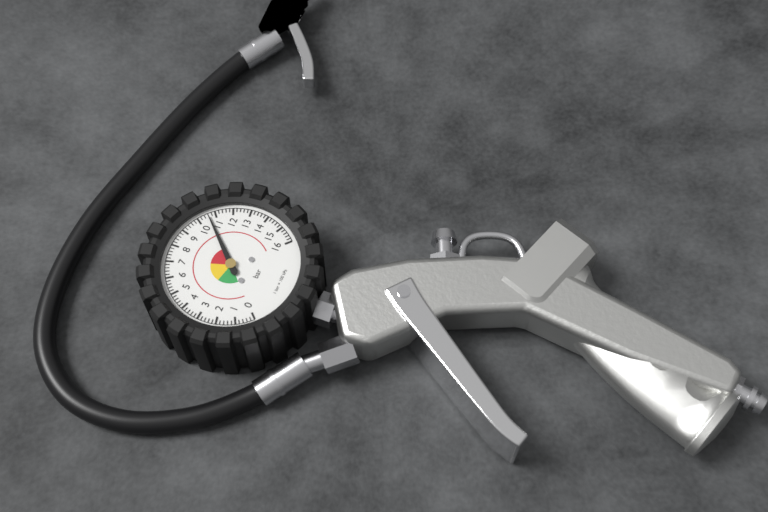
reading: 10.6 bar
